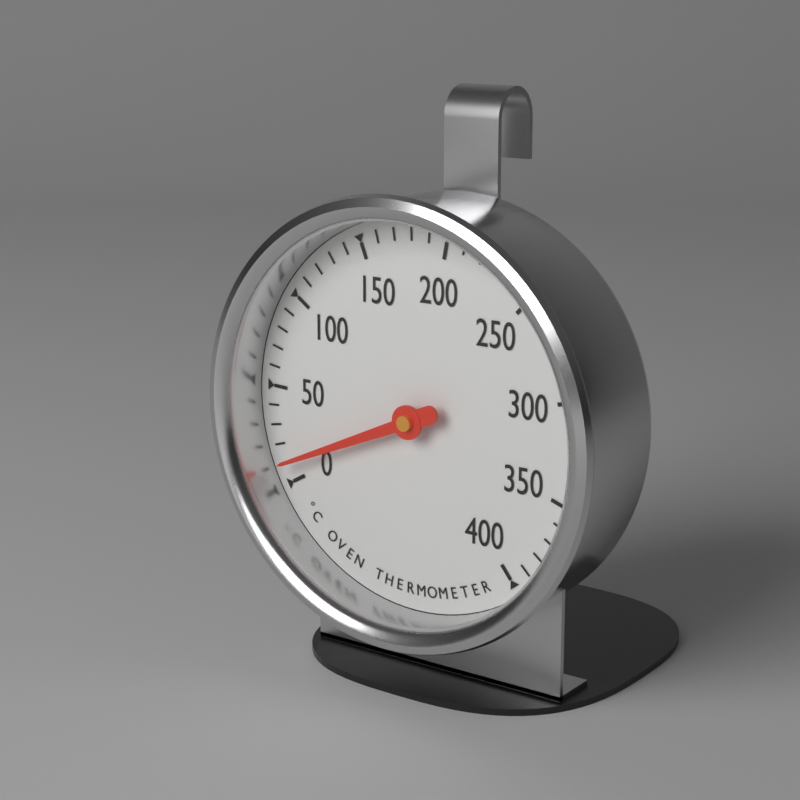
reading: 10 °C
